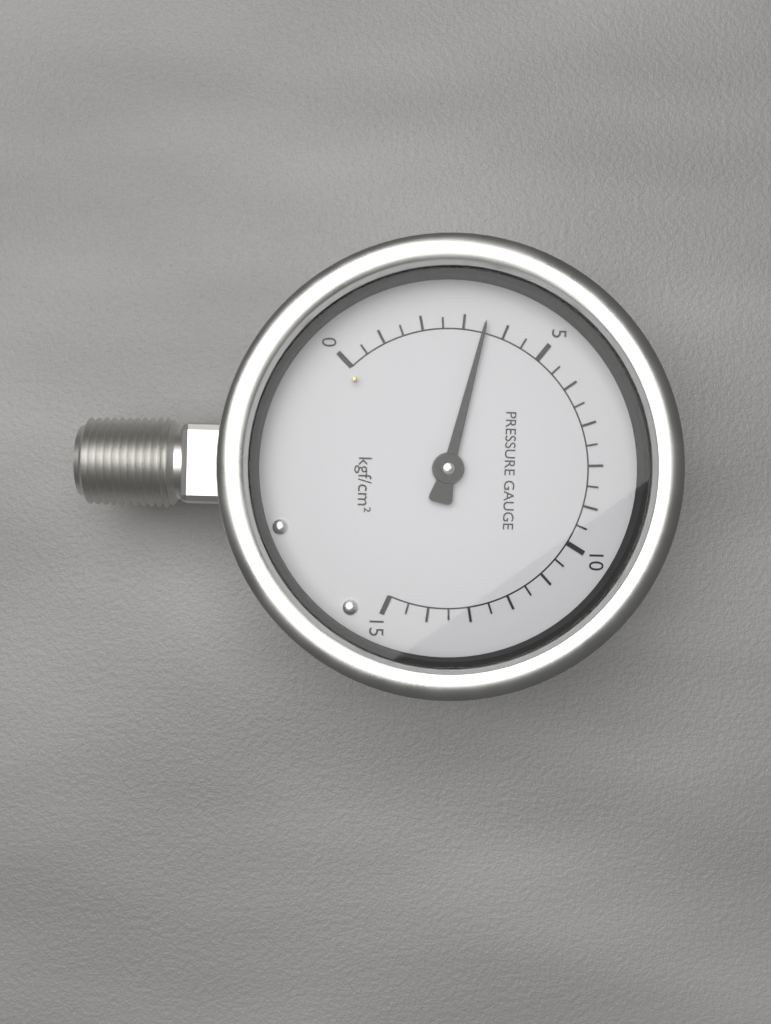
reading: 3.5 kgf/cm²
